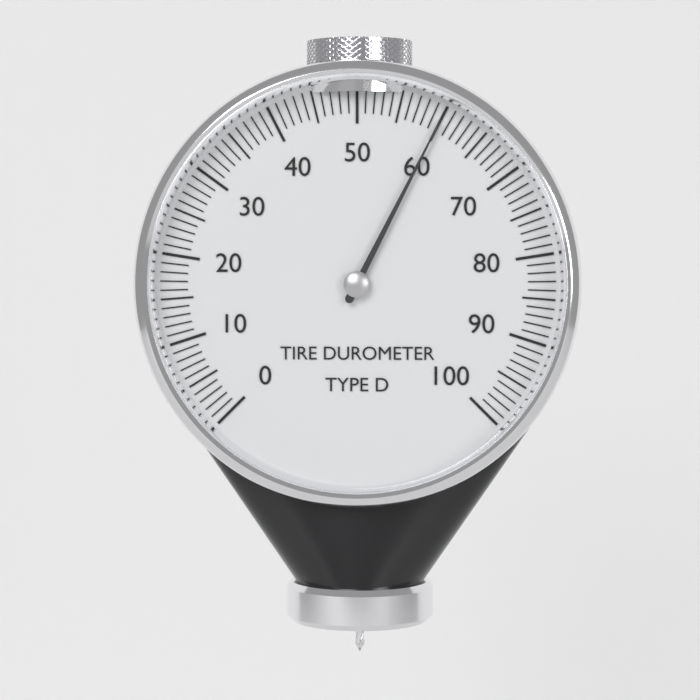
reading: 60 (no unit)
